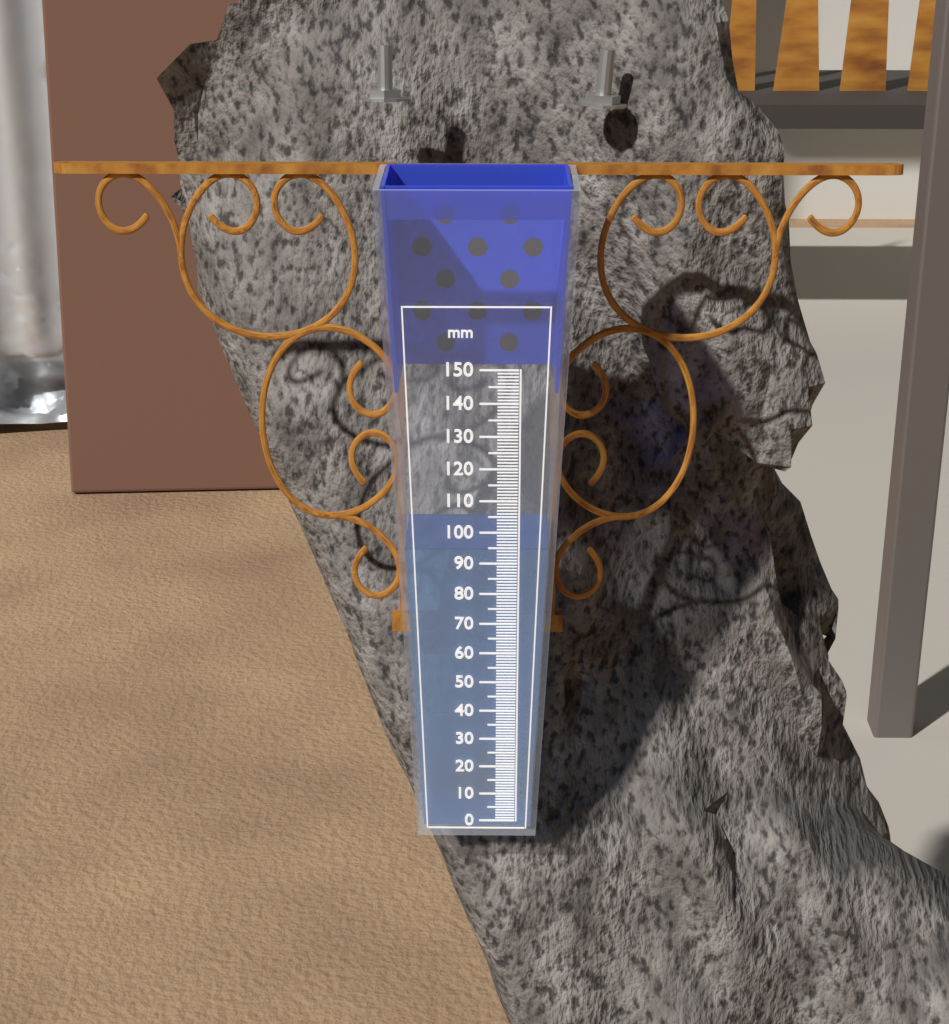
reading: 94 mm
